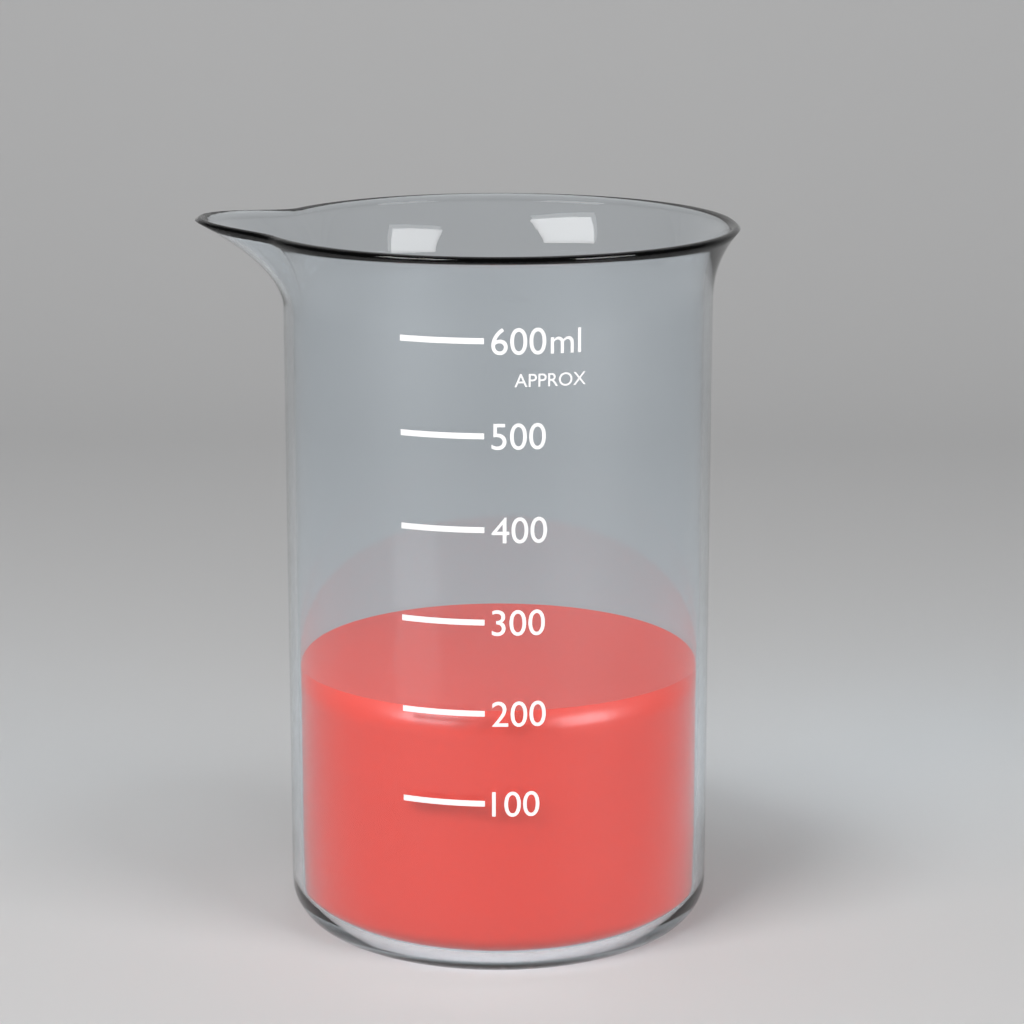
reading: 200 ml
